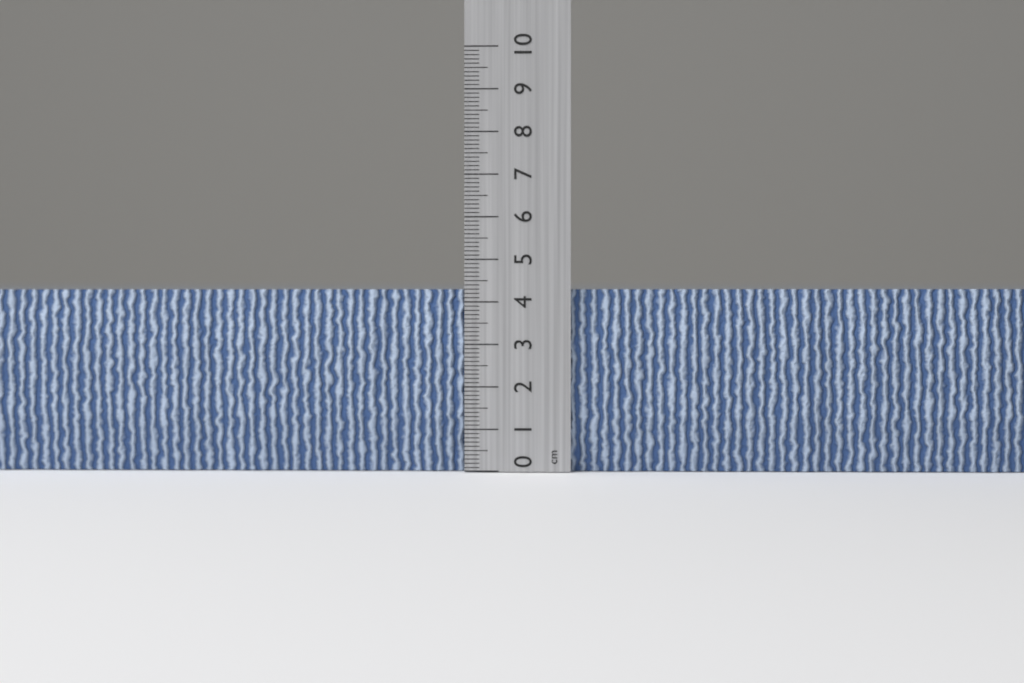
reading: 4.3 cm
